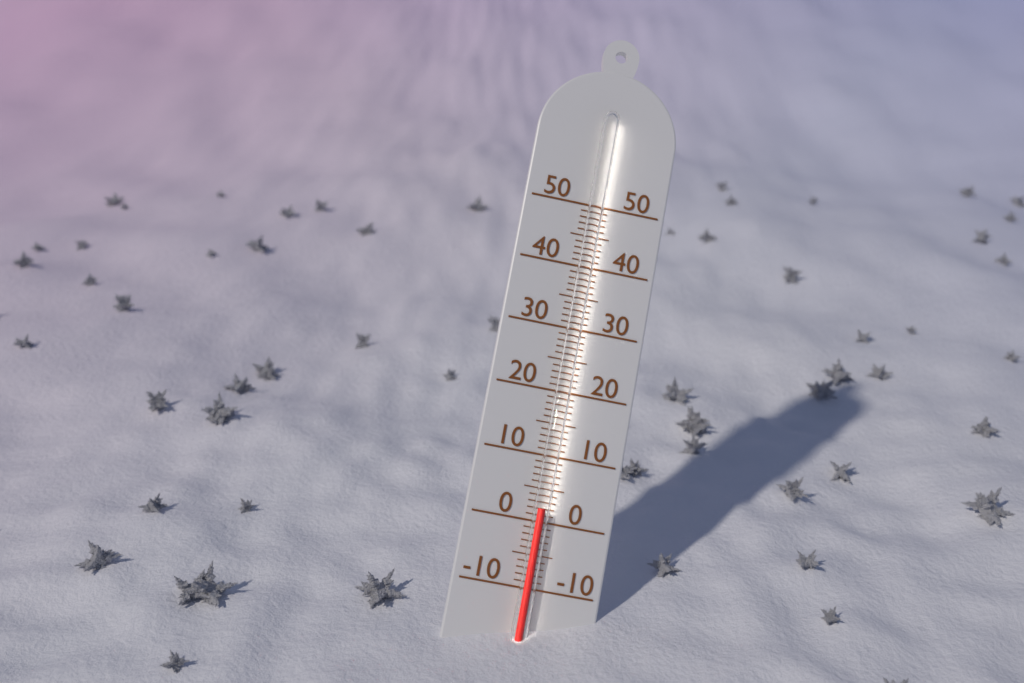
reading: 2 (no unit)
